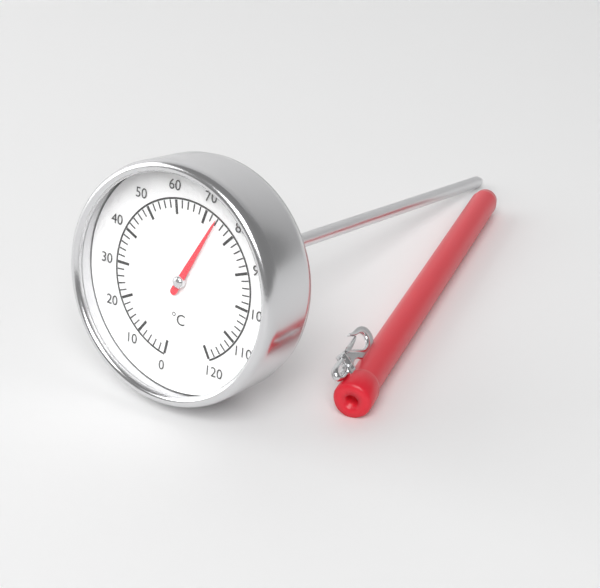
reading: 74 °C
